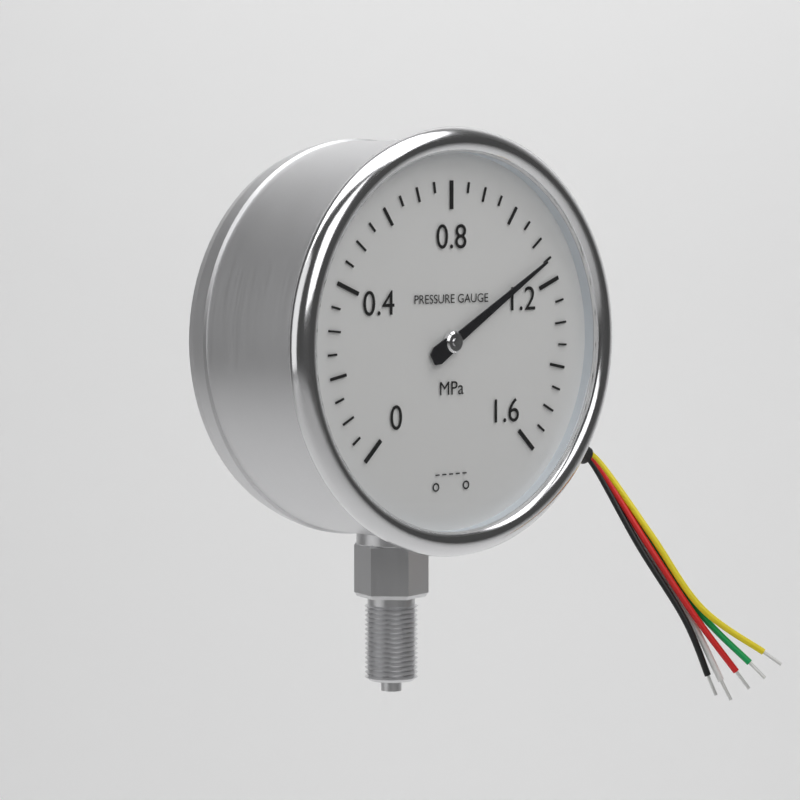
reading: 1.15 MPa
